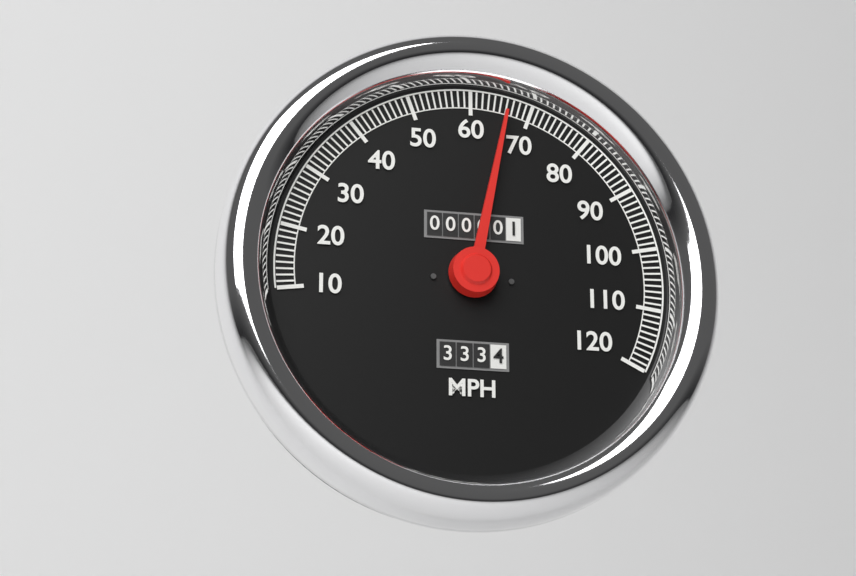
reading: 66 MPH
